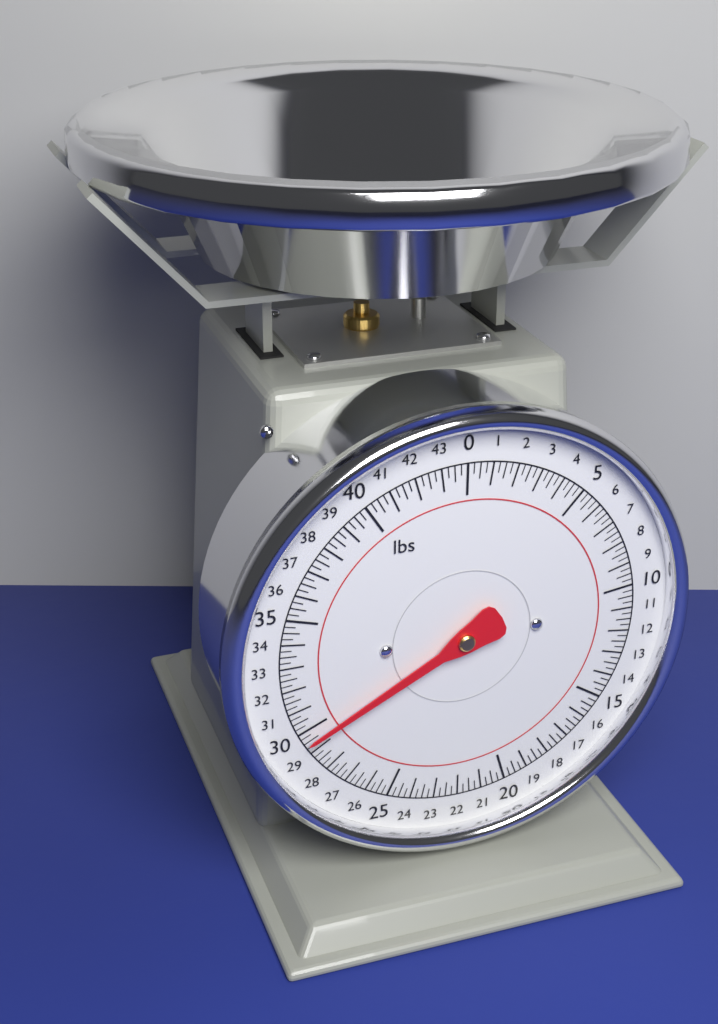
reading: 29.50 lbs
